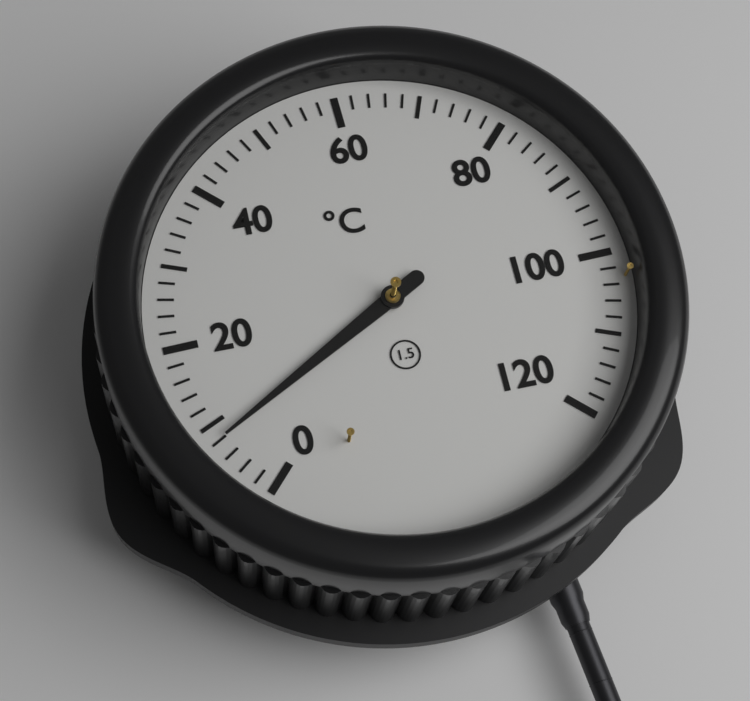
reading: 8 °C
